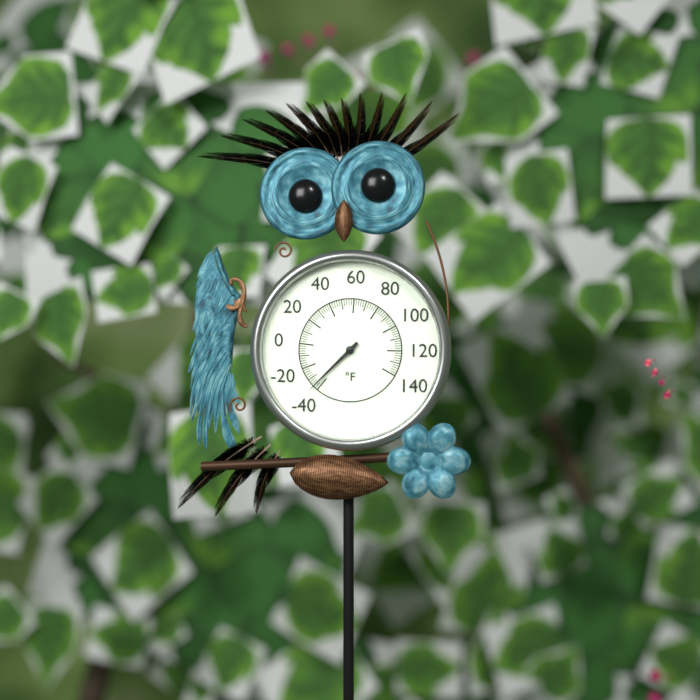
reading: -36 °F
